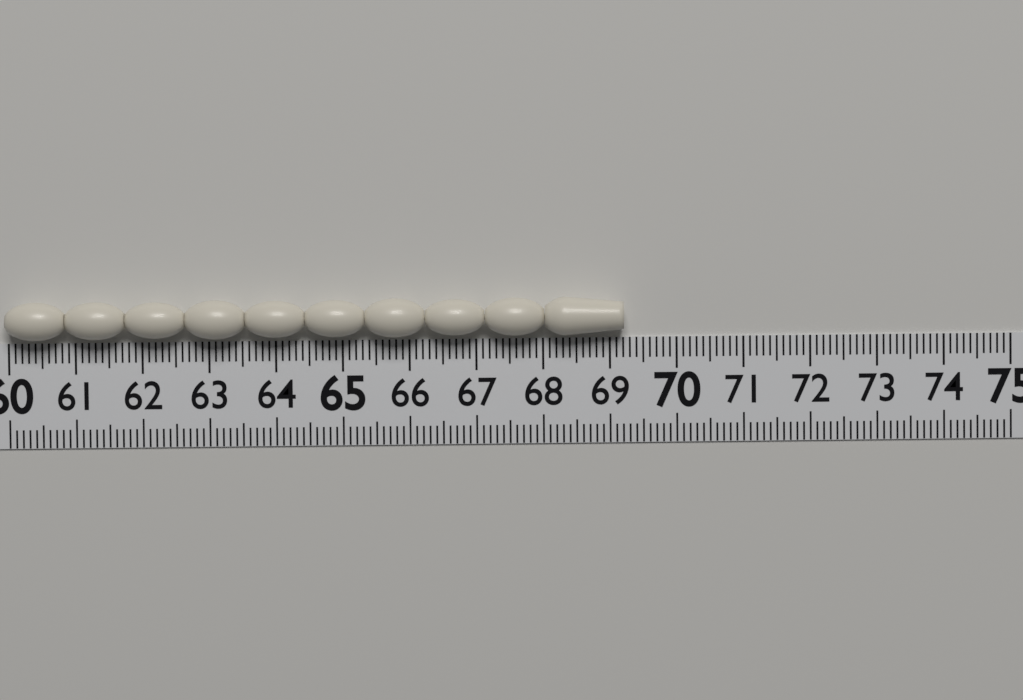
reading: 69.2 (no unit)
